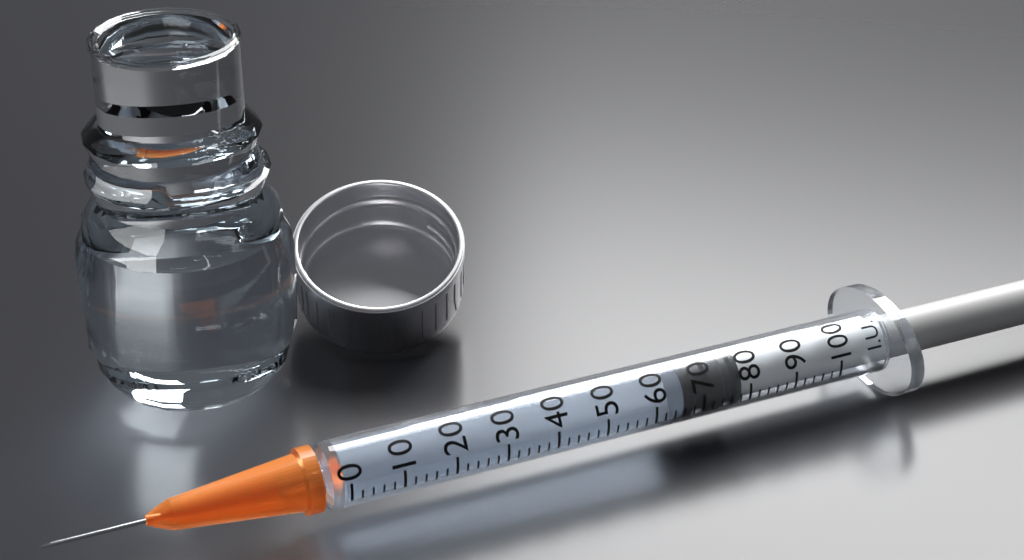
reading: 66 I.U.
